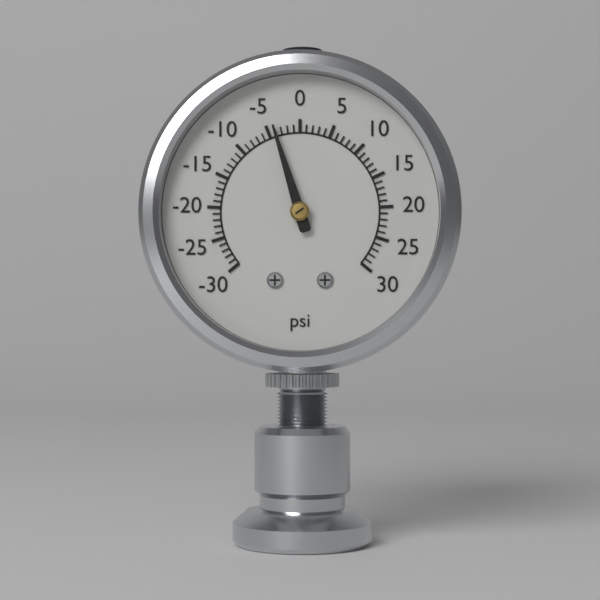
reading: -4 psi
